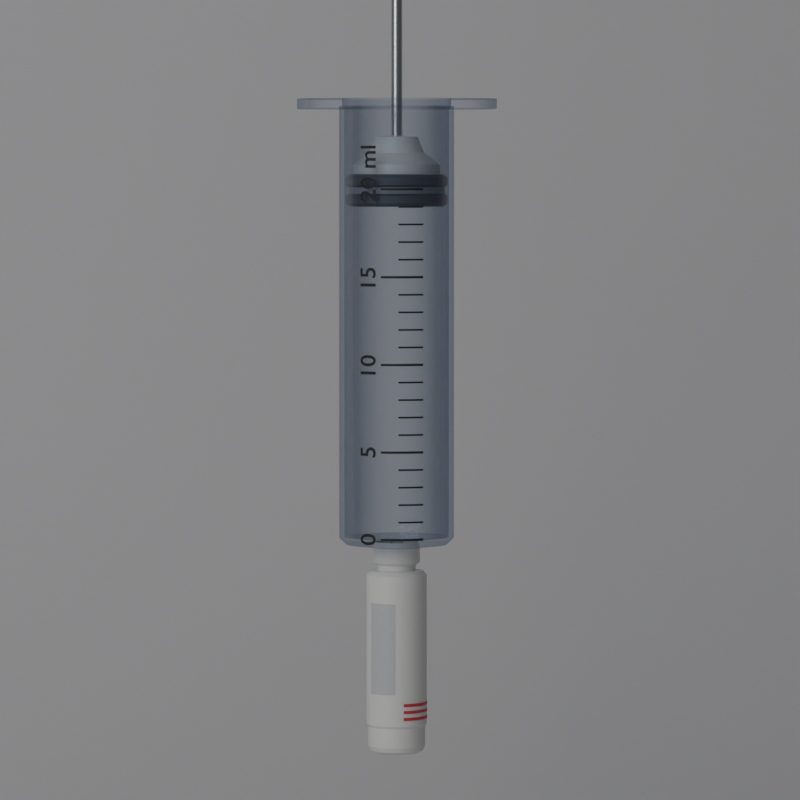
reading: 19 ml
